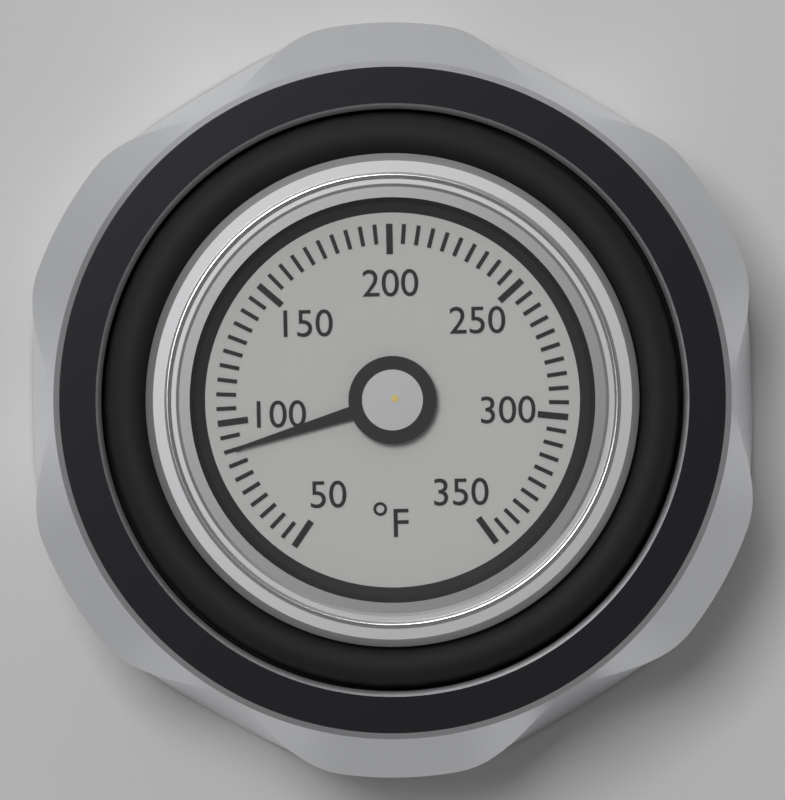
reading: 90 °F
